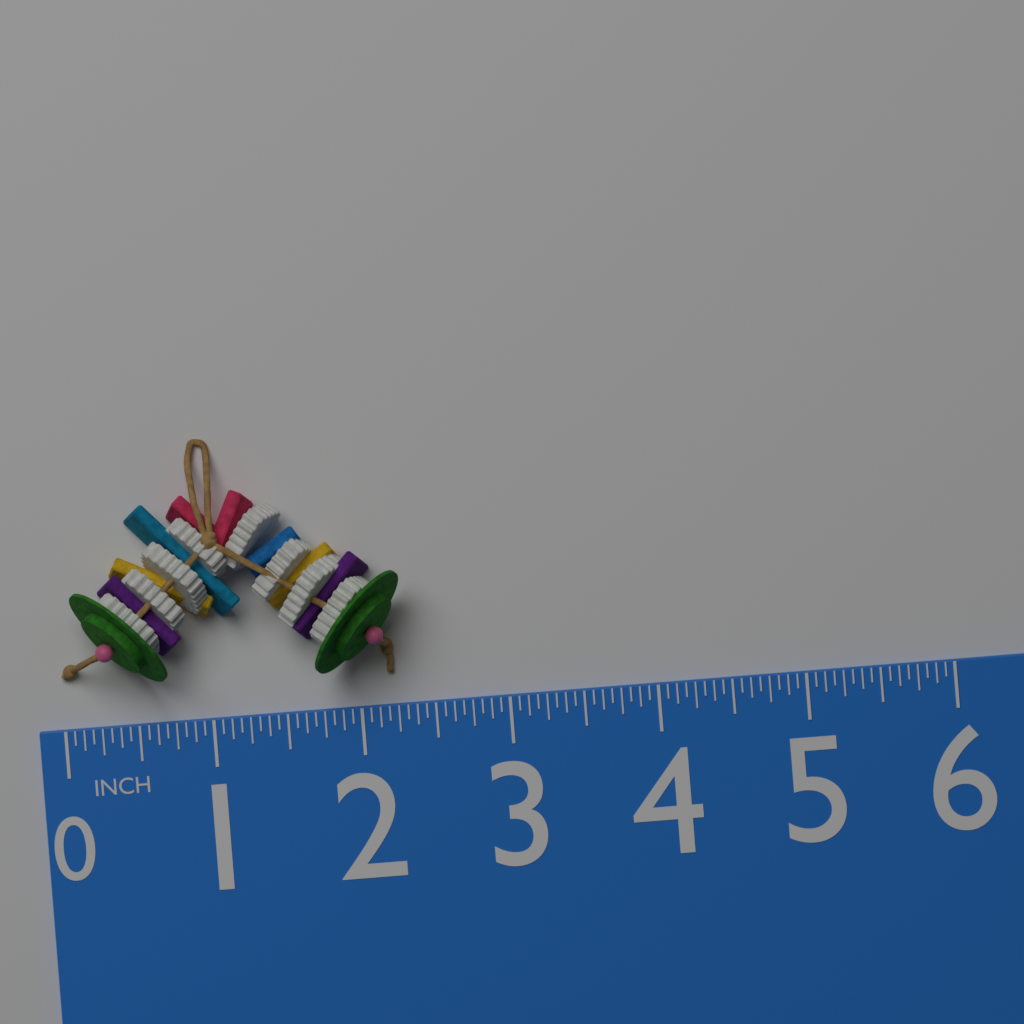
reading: 2.3125 in
